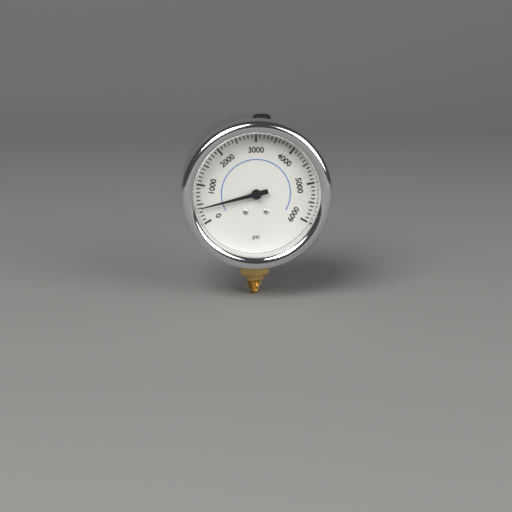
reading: 400 psi
